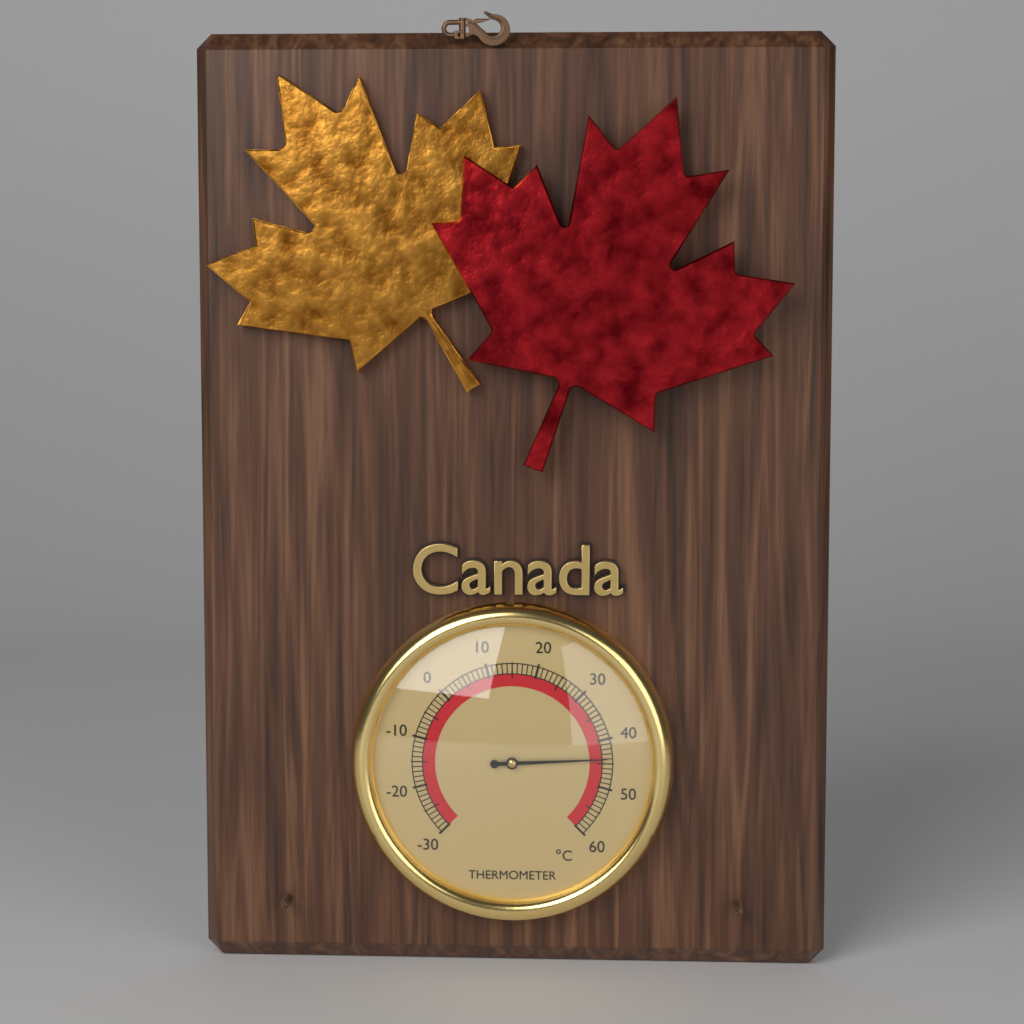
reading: 44 °C
